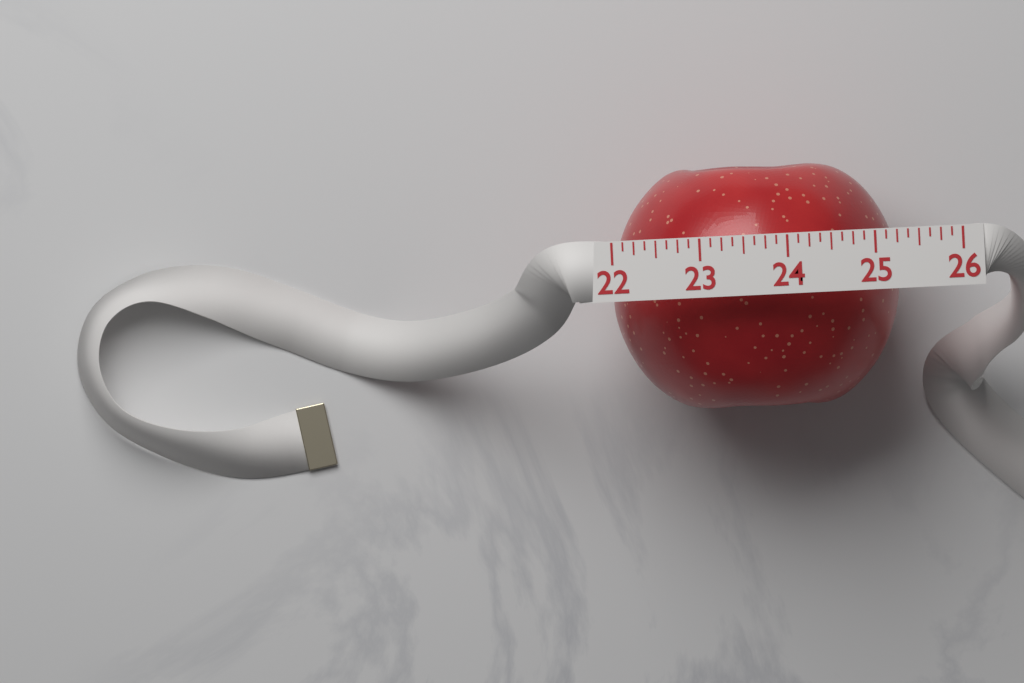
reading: 25.250 (no unit)
